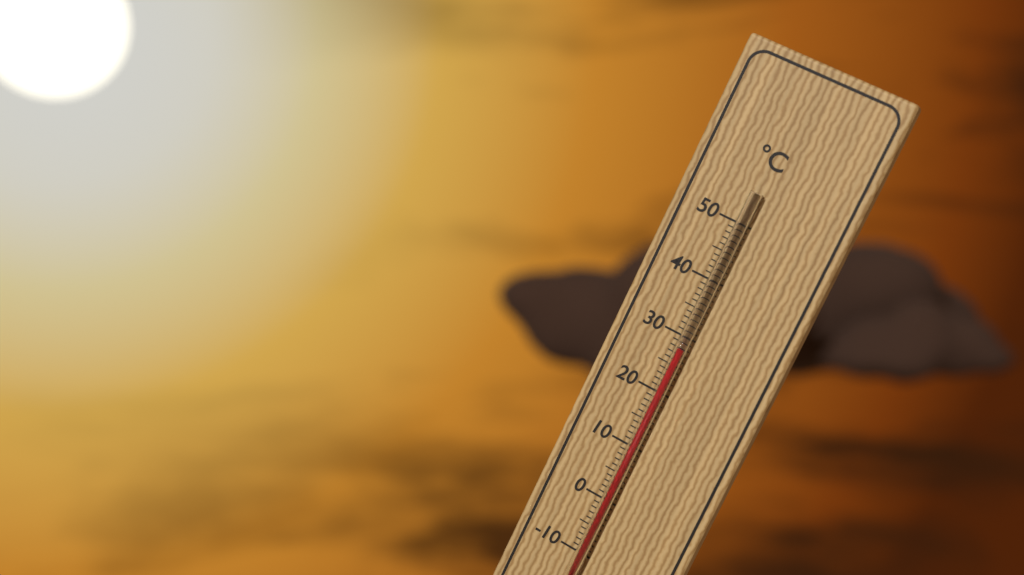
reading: 28 °C
